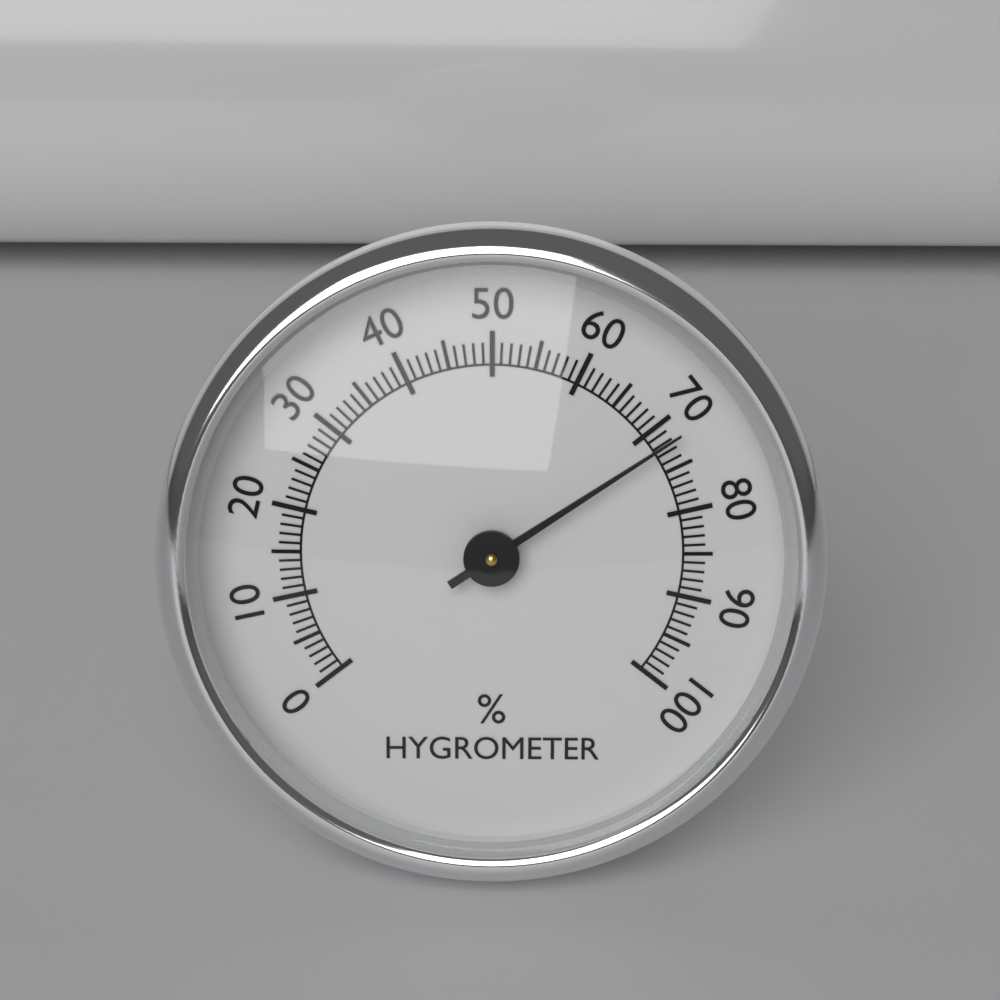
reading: 72 %
